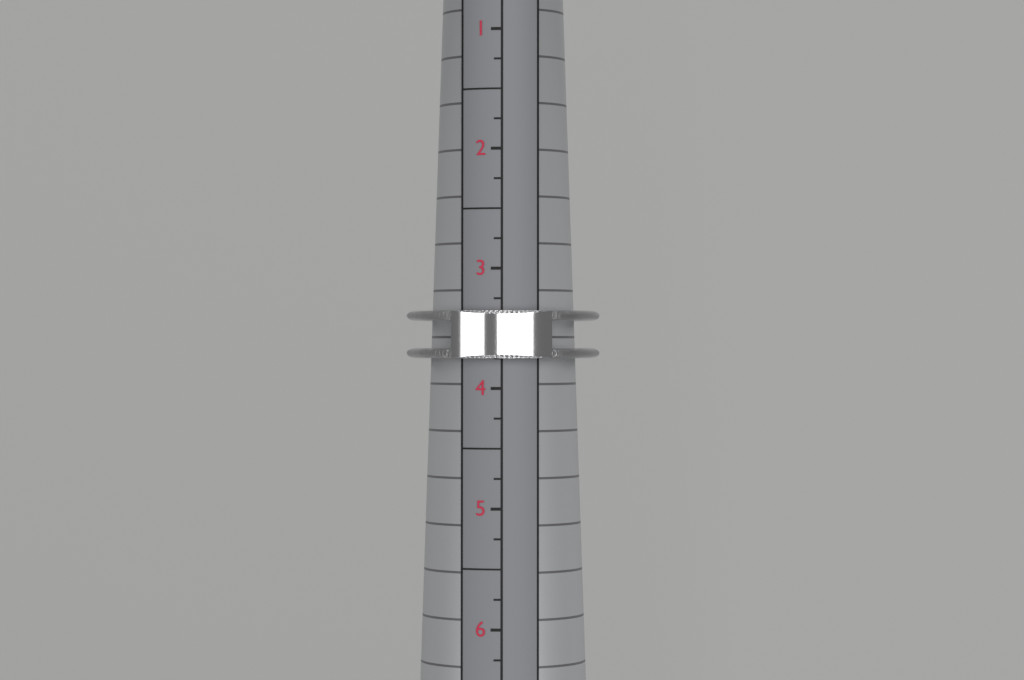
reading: 3.75 (no unit)
